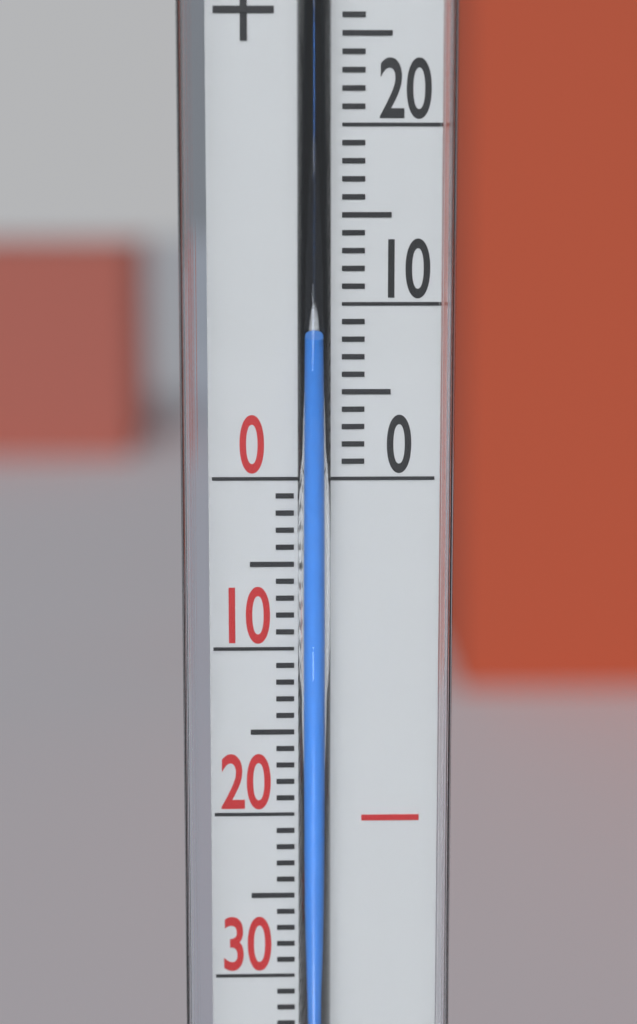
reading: 8 °C
